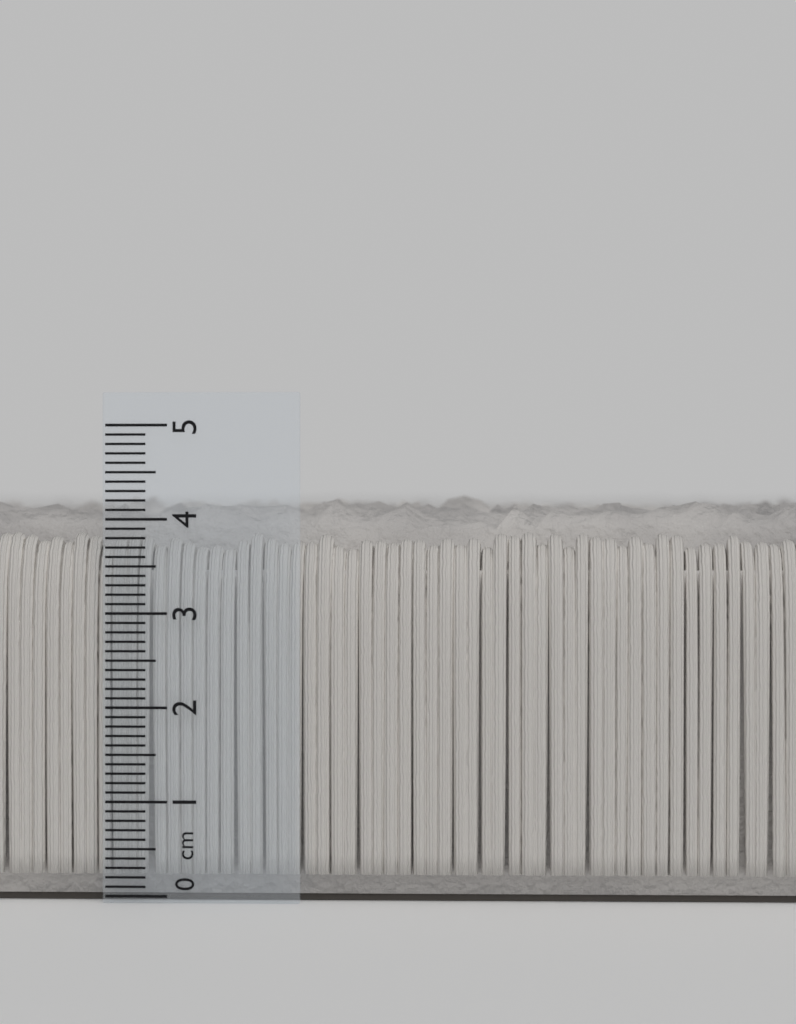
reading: 4.3 cm
